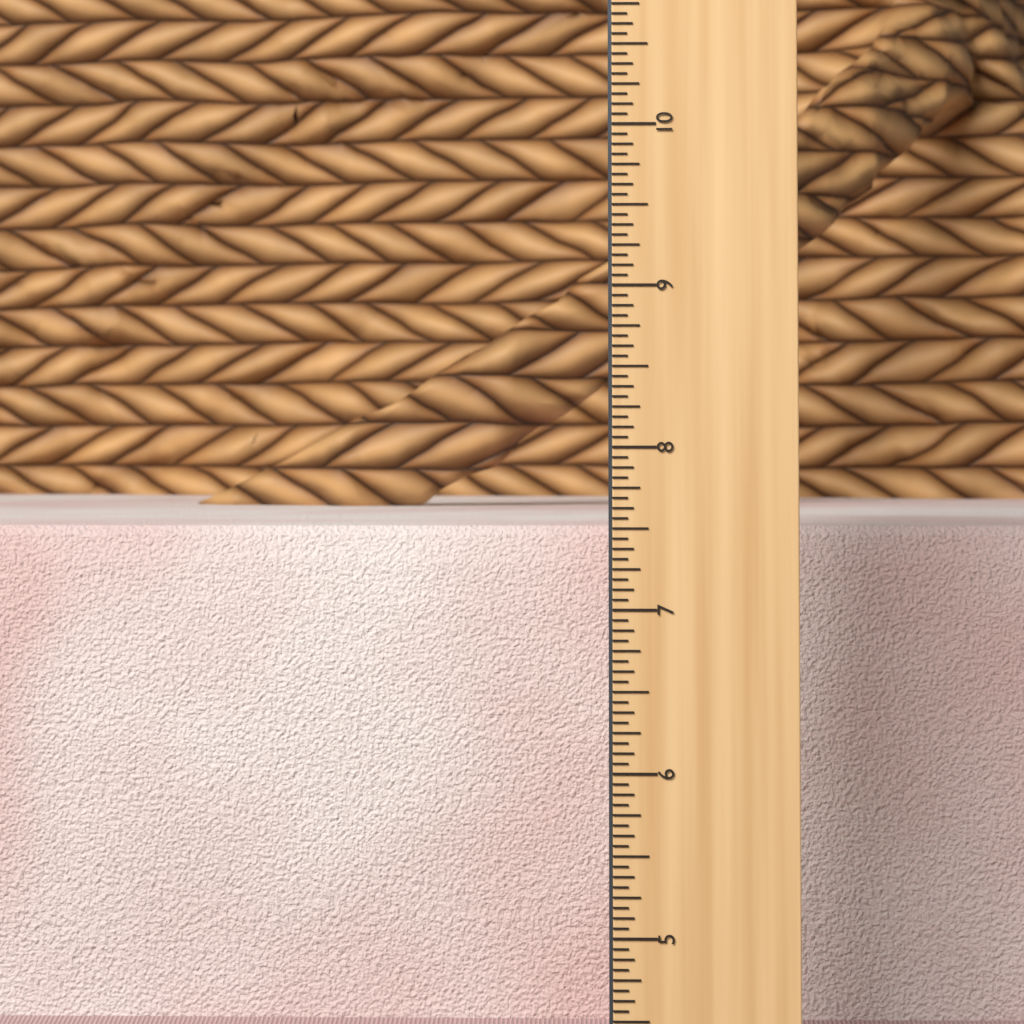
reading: 7.4375 in
